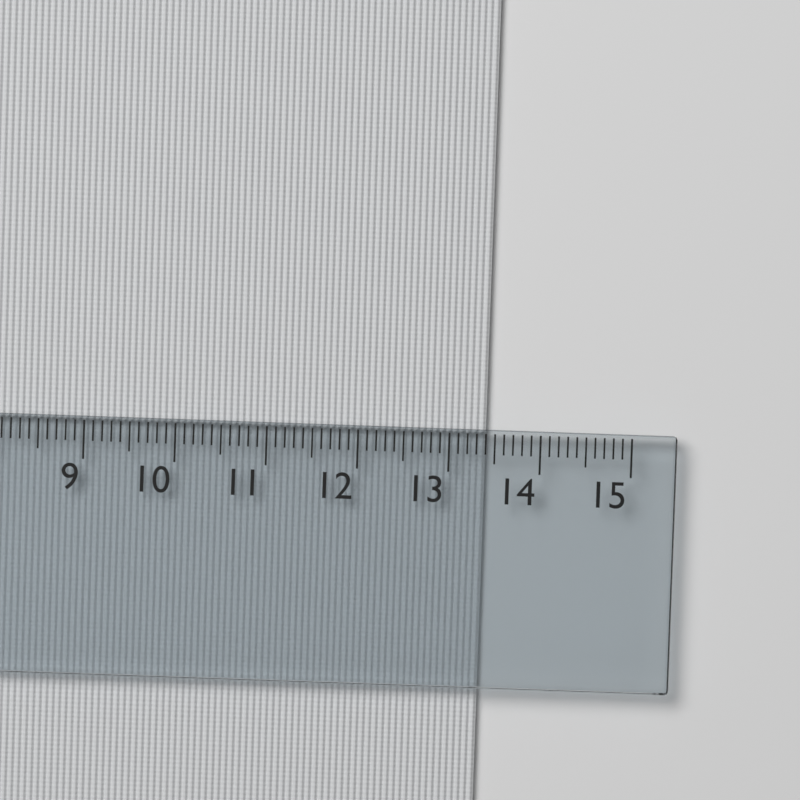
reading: 13.4 cm
